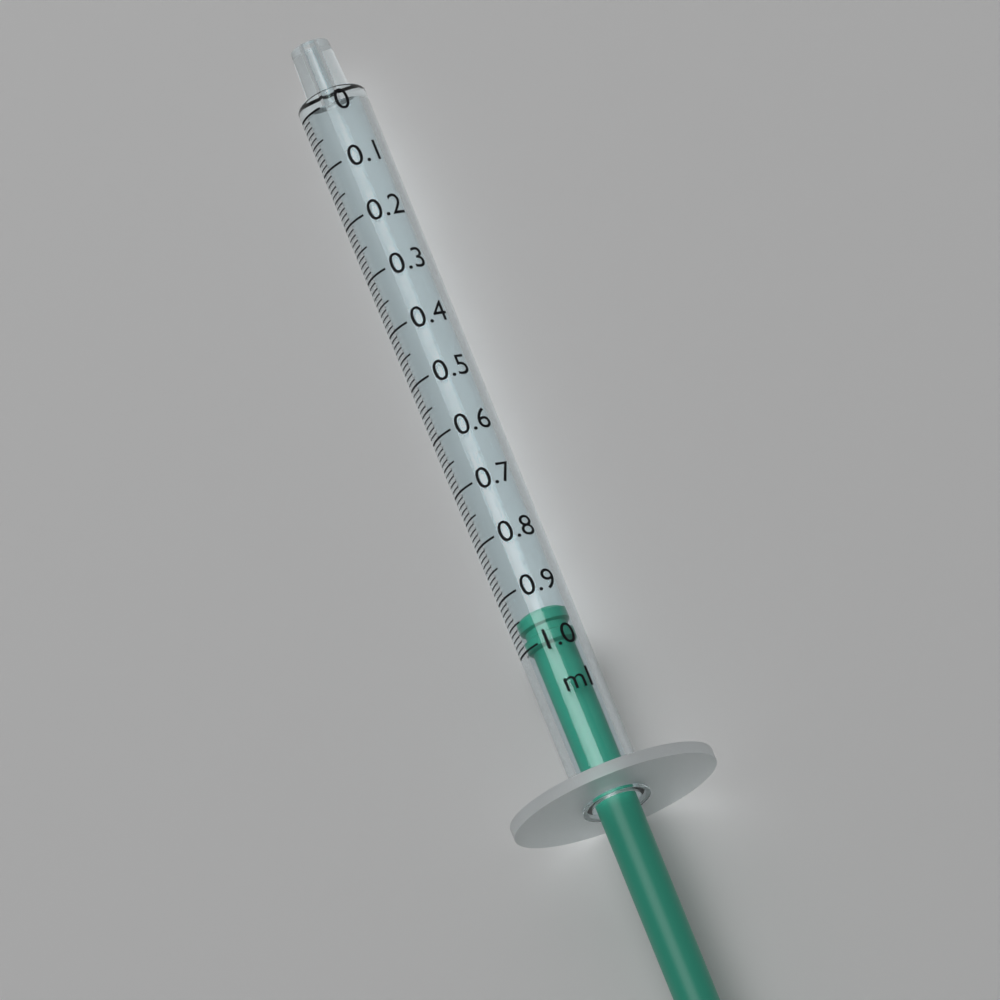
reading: 0.94 ml
